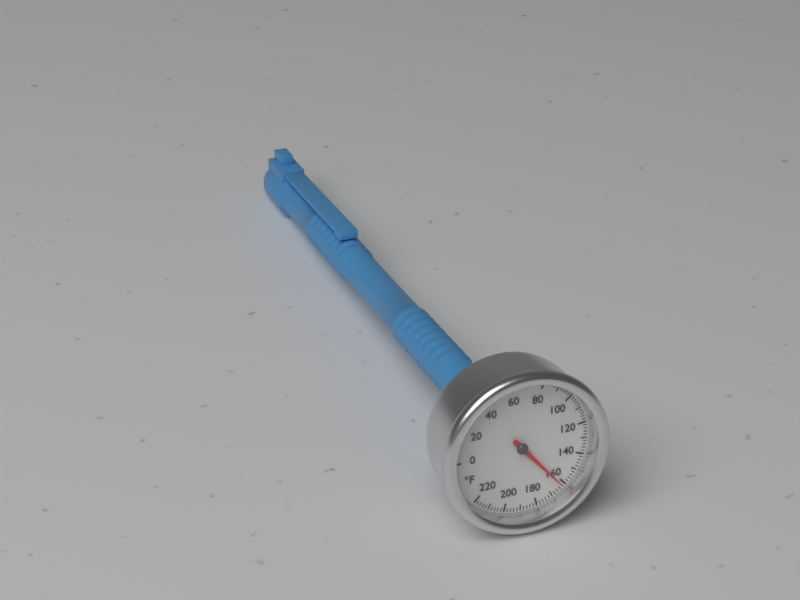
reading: 162 °F
